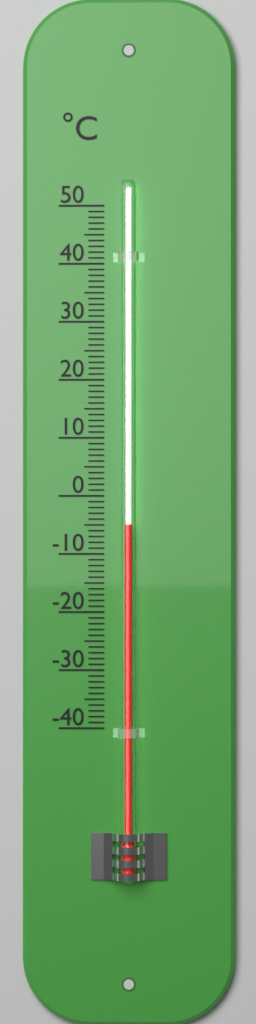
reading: -5 °C
